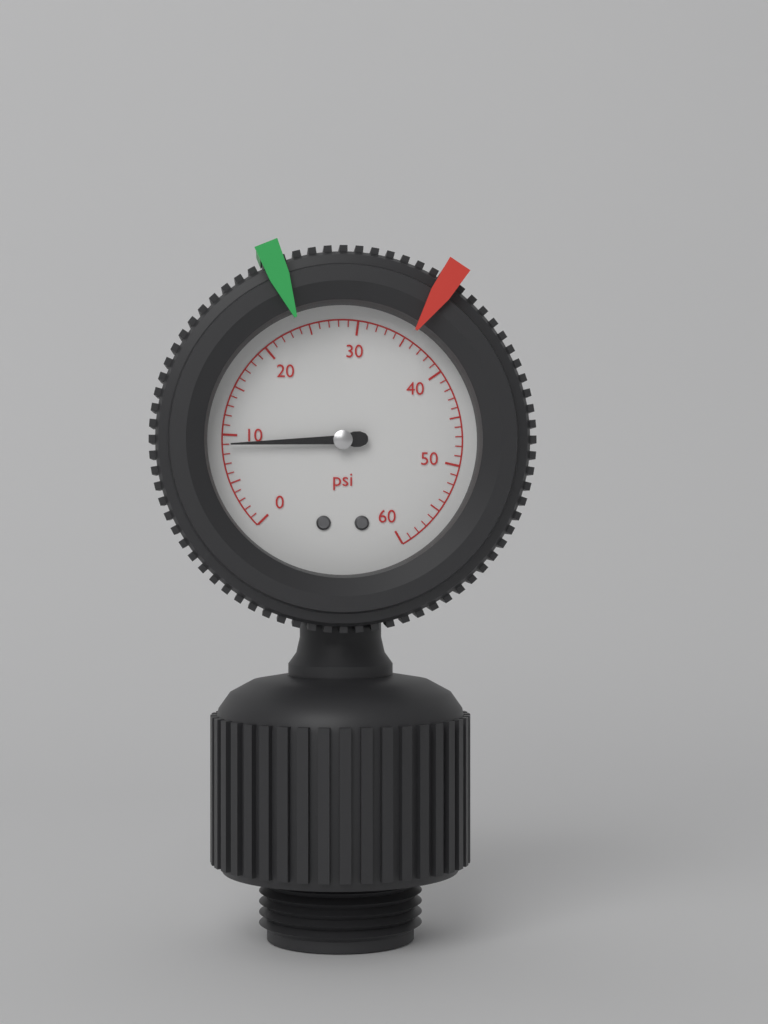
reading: 9 psi
